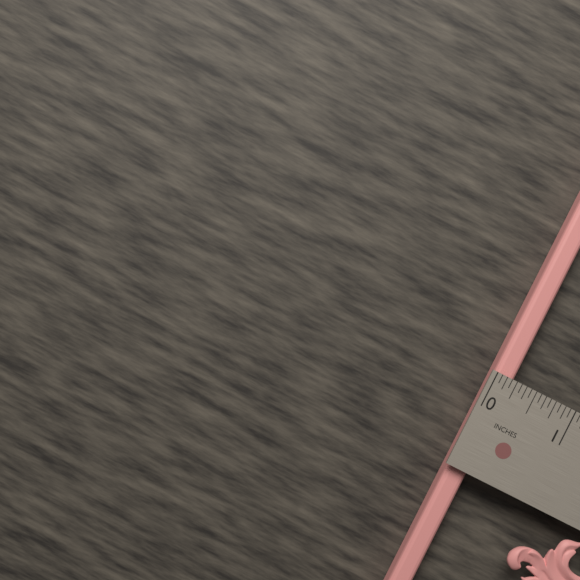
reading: 0.2500 in
